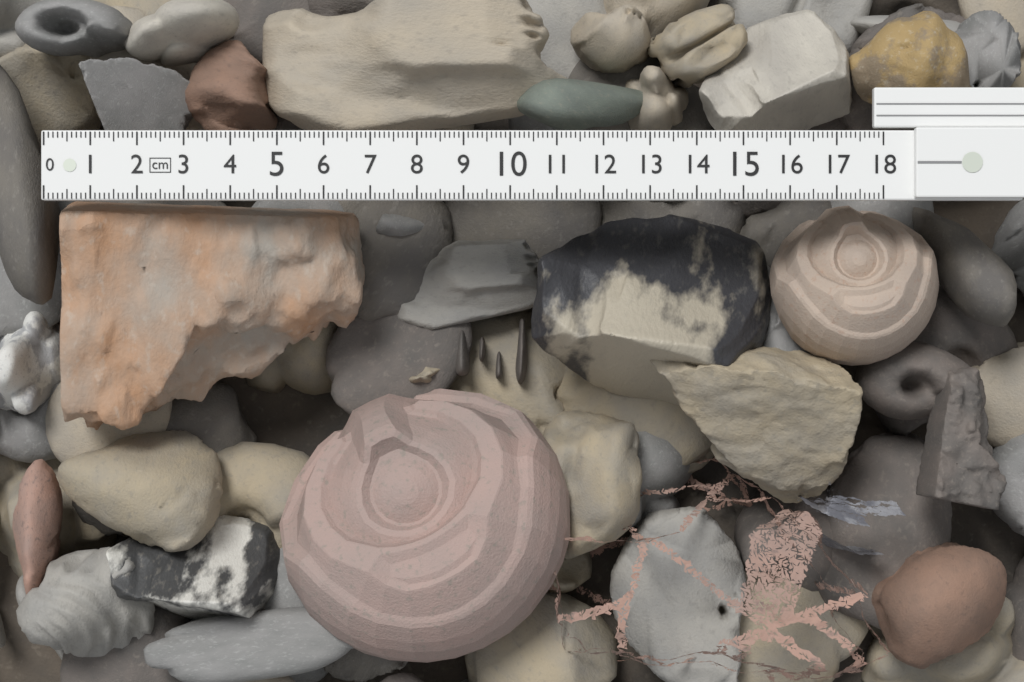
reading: 6.7 cm
